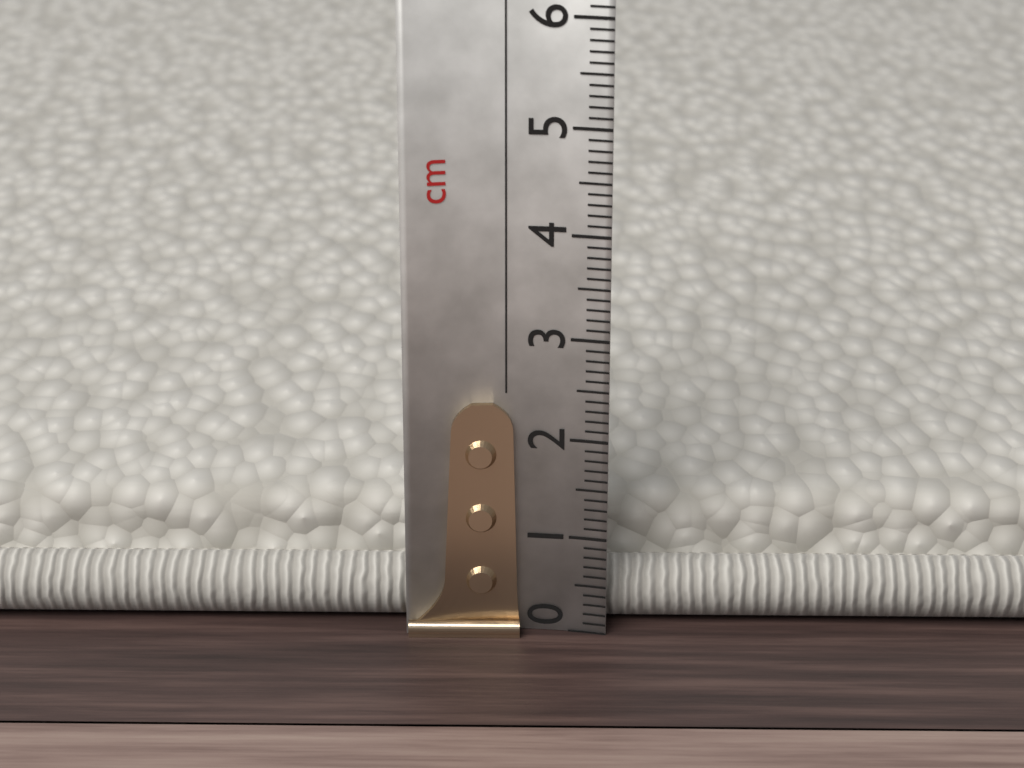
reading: 1.1 cm
